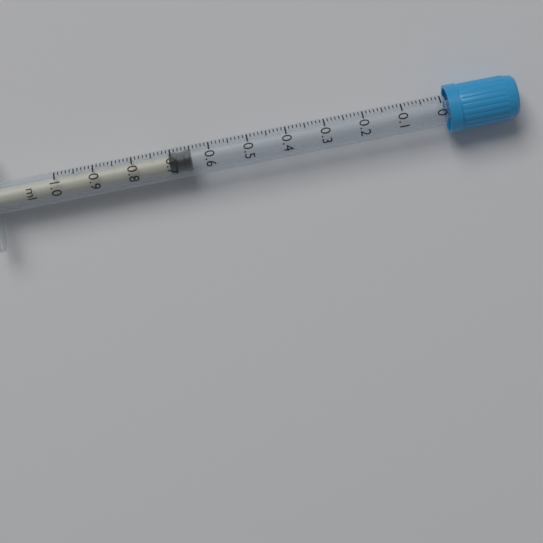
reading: 0.65 ml
